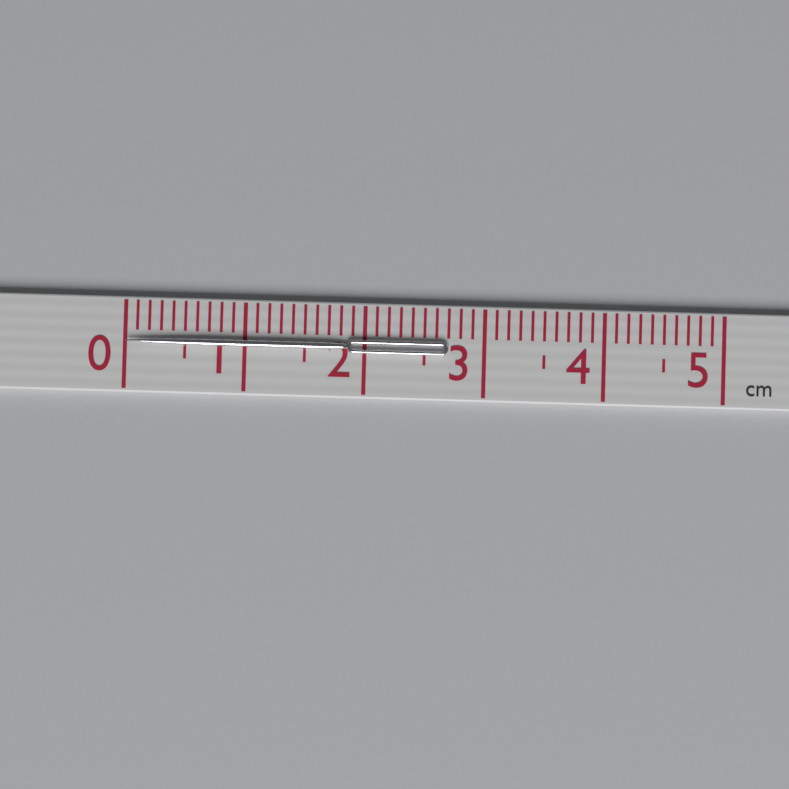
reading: 2.7 cm
